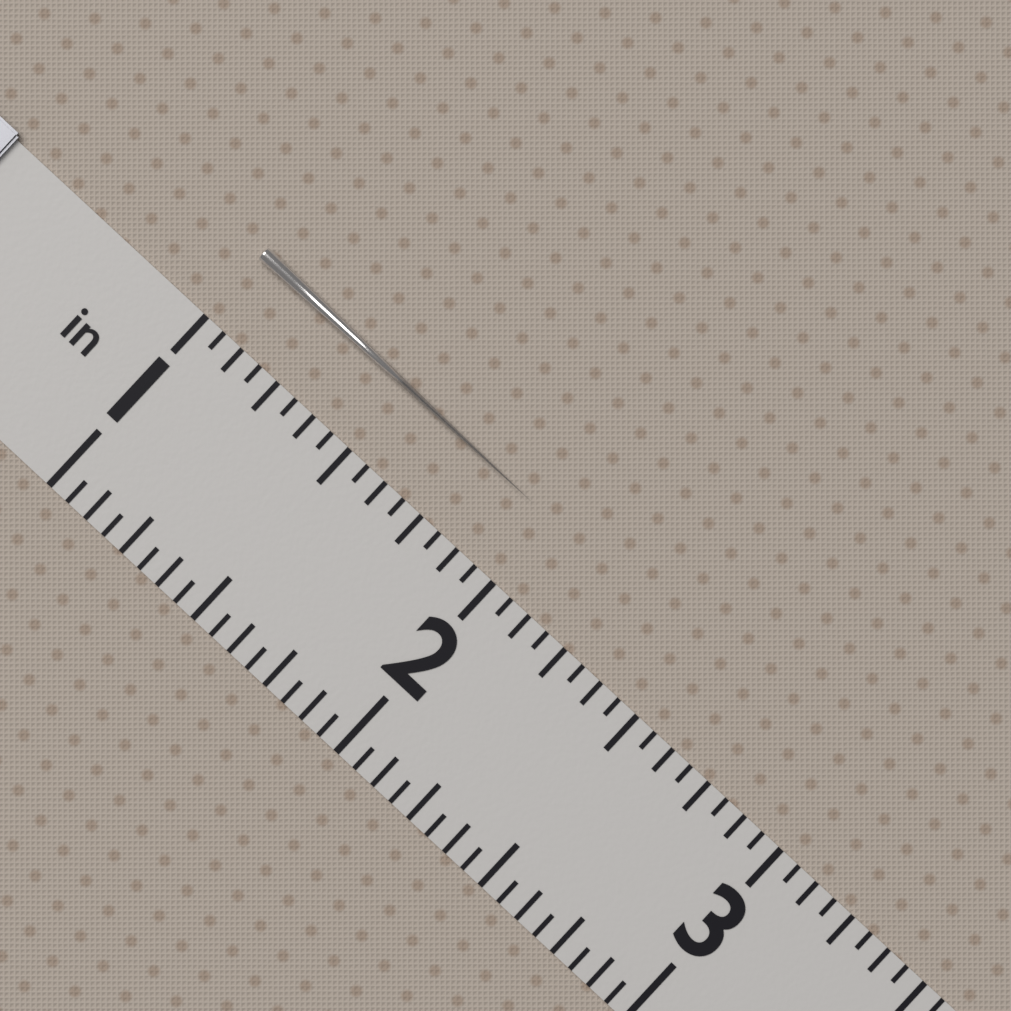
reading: 1.9375 in
